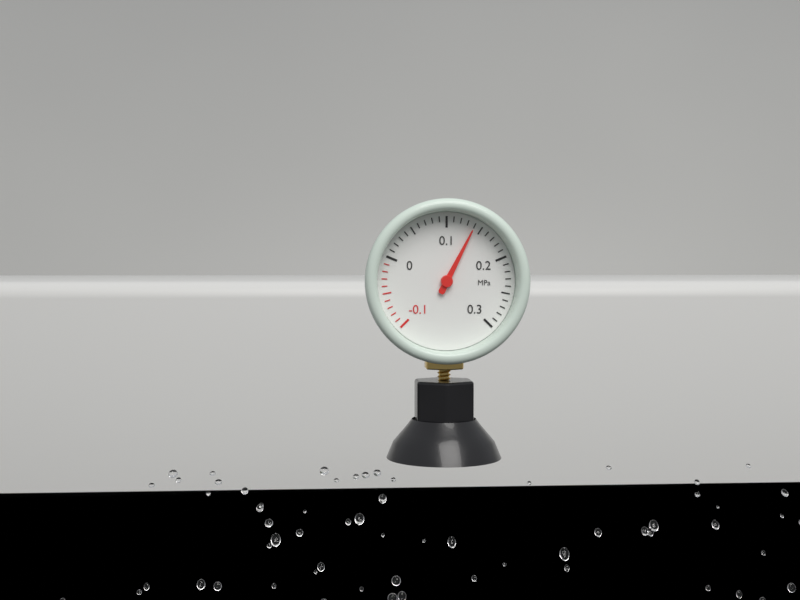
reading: 0.14 MPa
